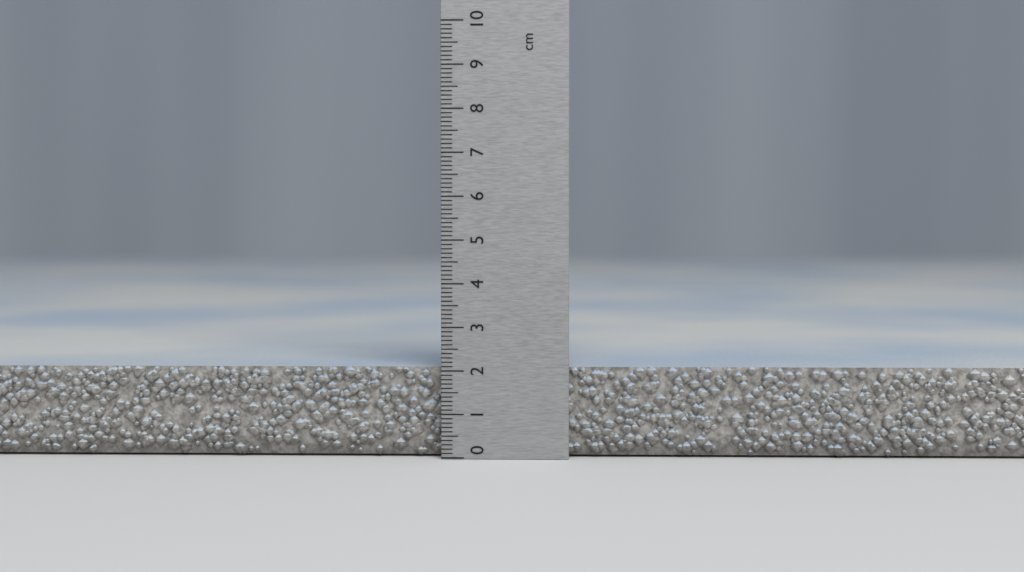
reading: 2.1 cm
